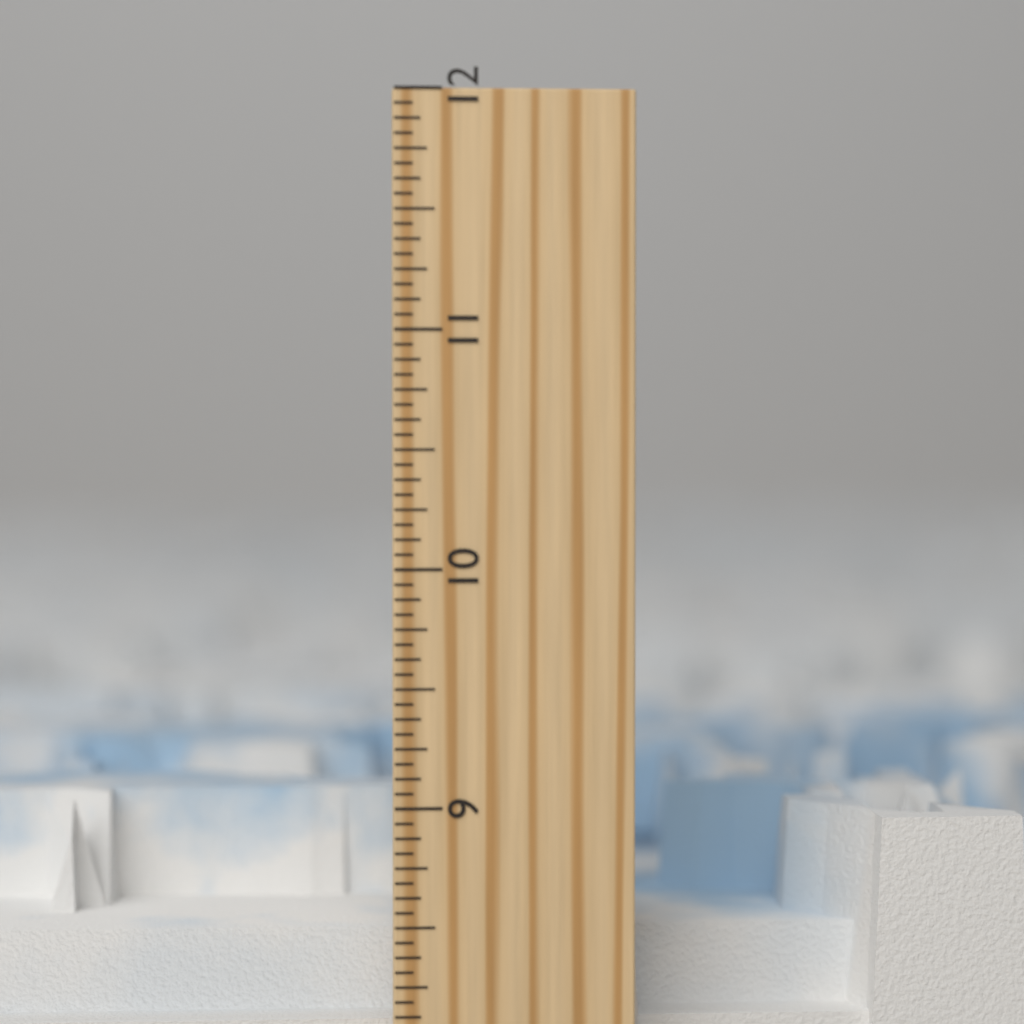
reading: 8.9375 inch
